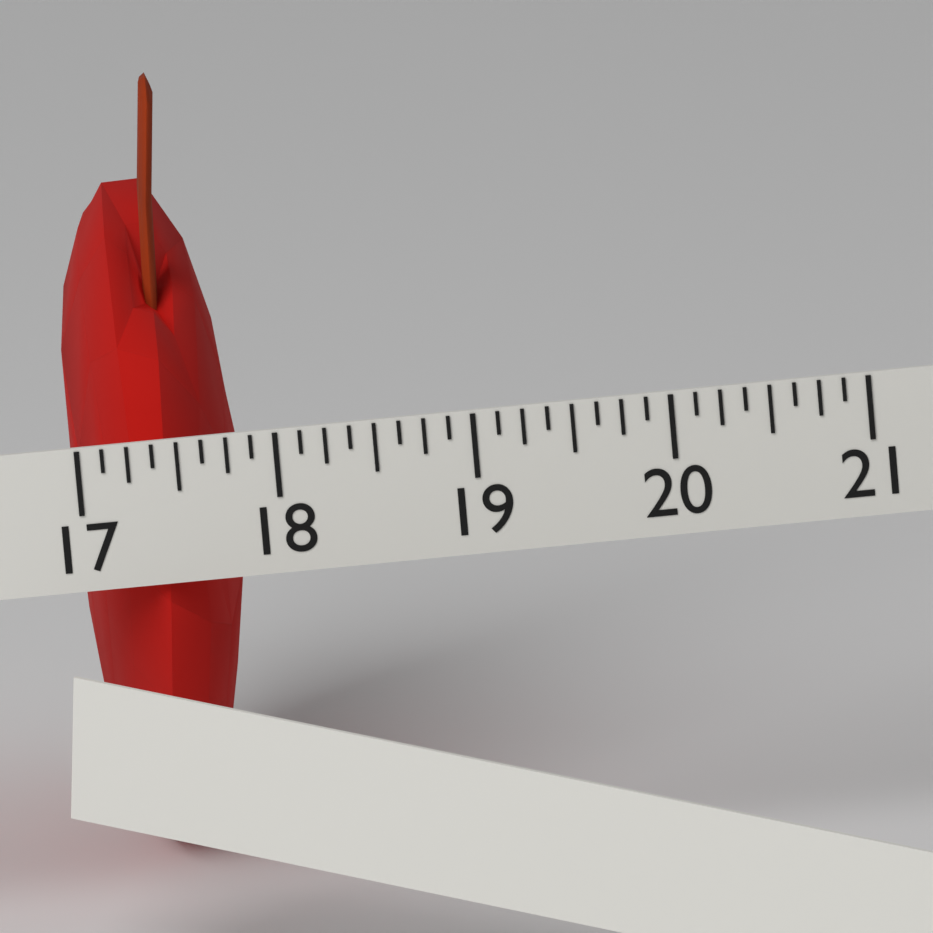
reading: 17.875 (no unit)
